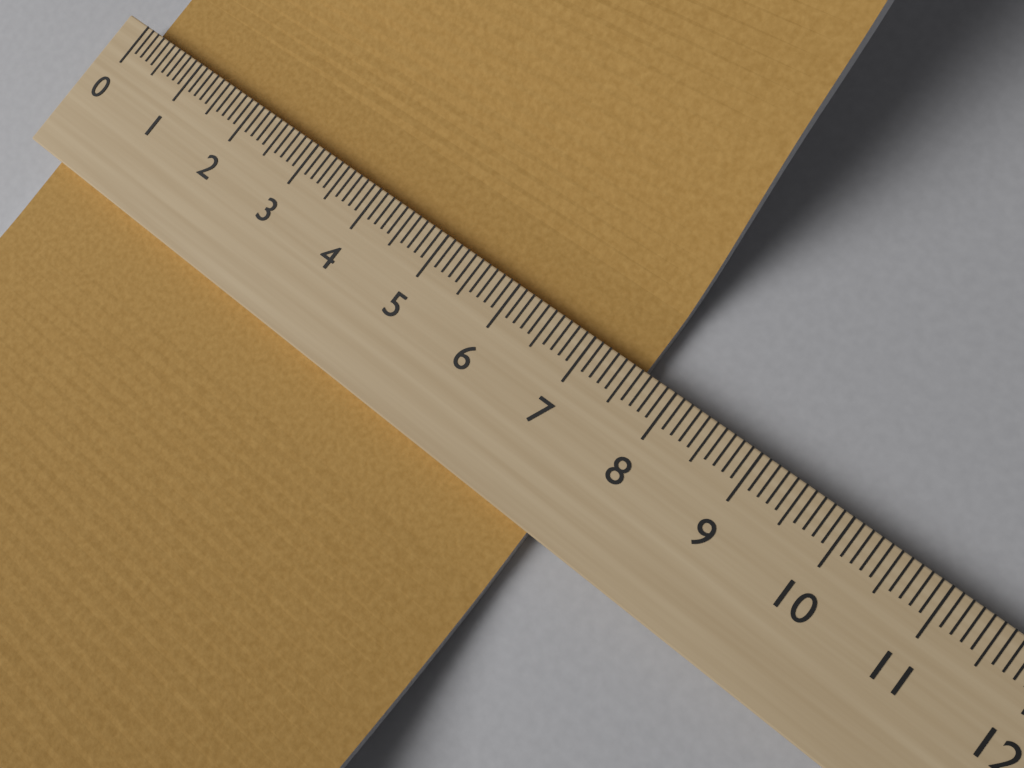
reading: 7.6 (no unit)
